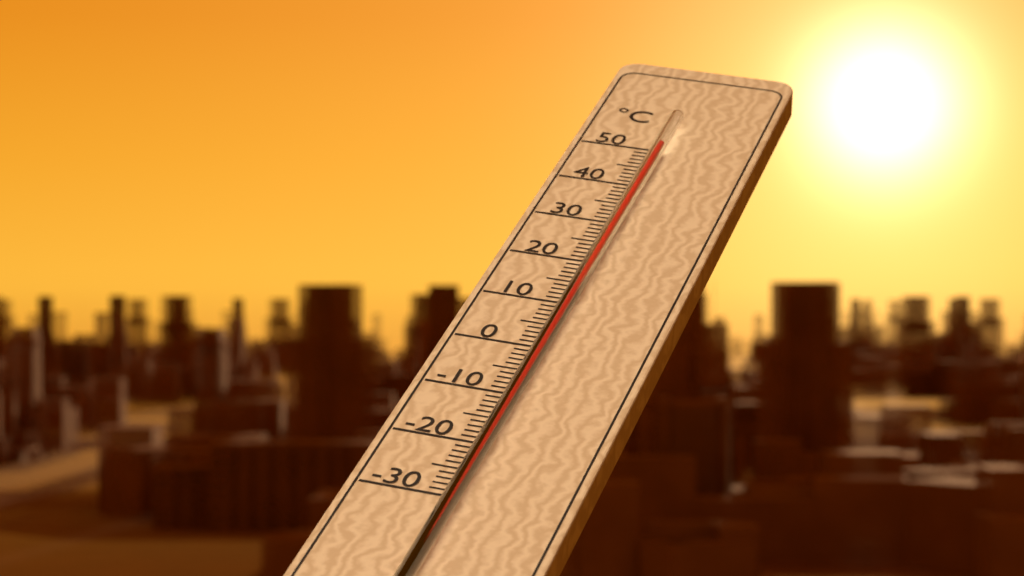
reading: 49 °C
